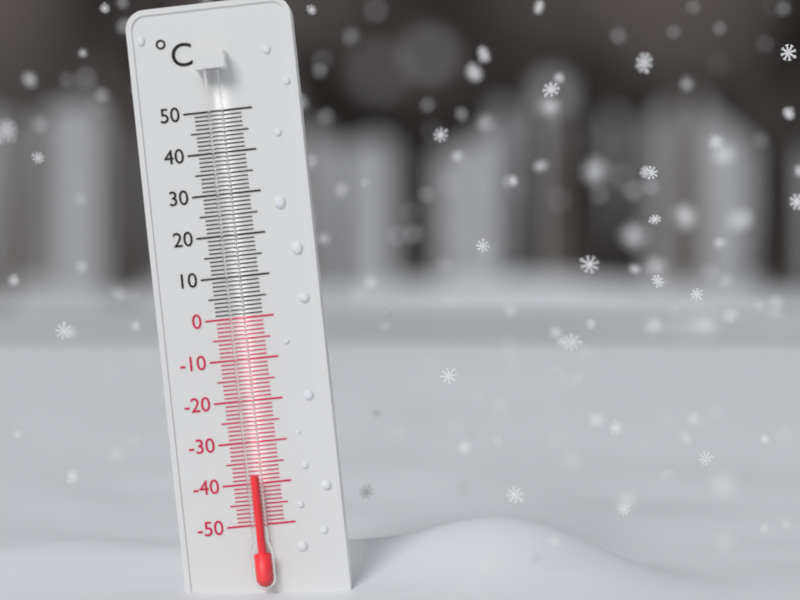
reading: -38 °C
